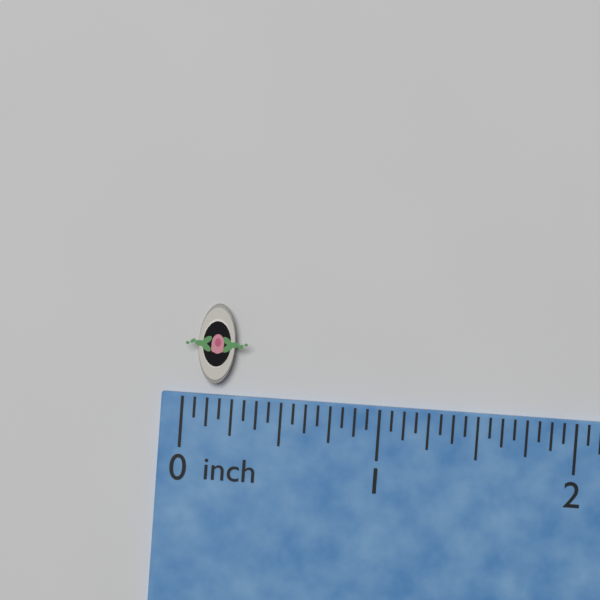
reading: 0.3125 inch
